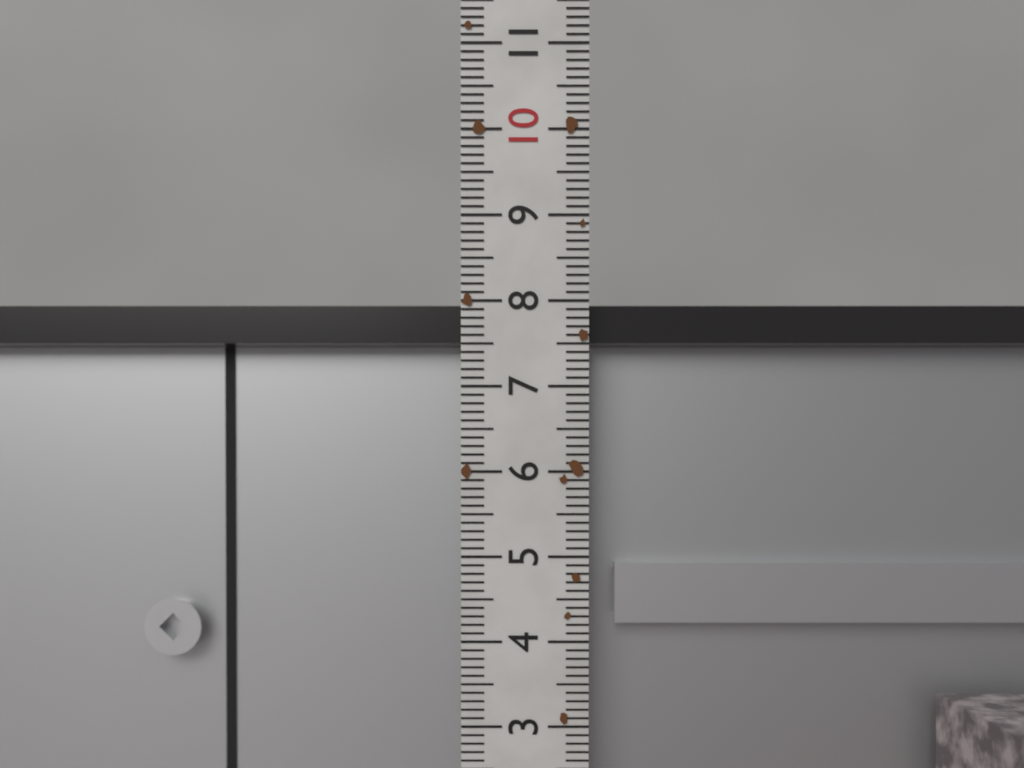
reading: 8.0 (no unit)
